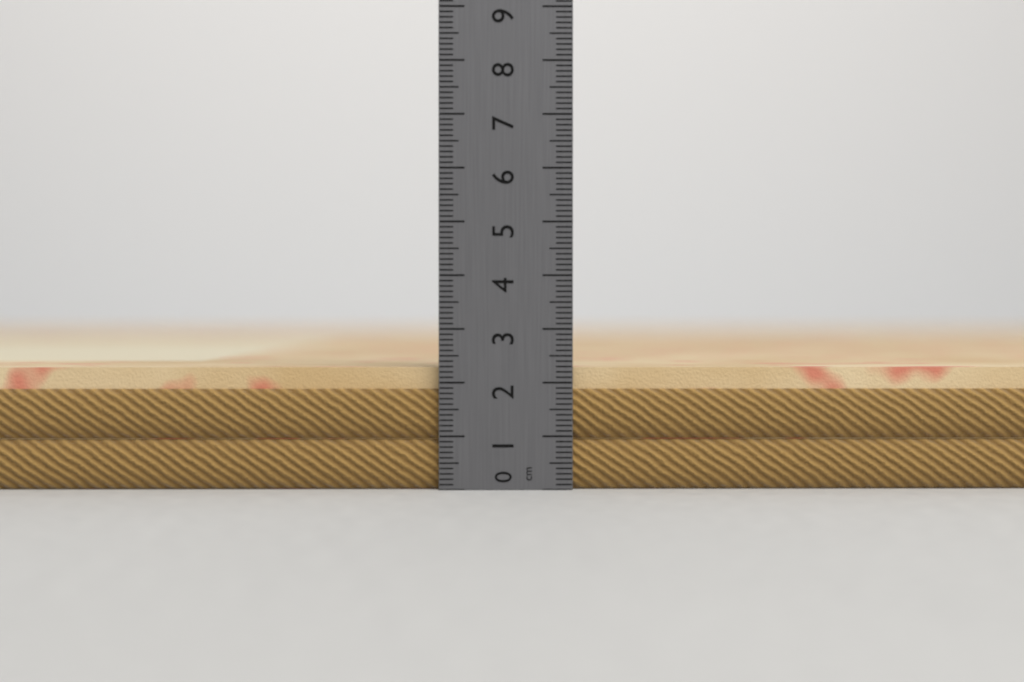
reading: 2.3 cm
